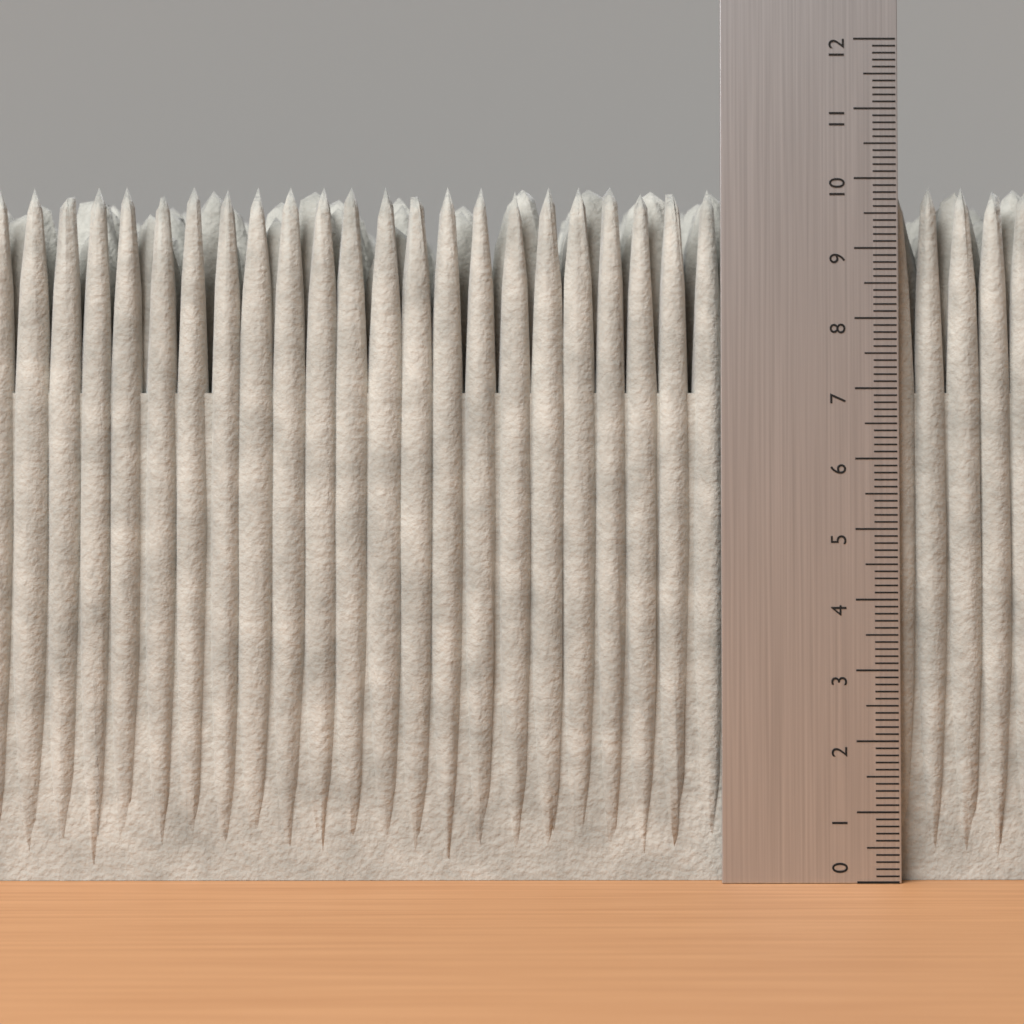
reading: 9.9 (no unit)
